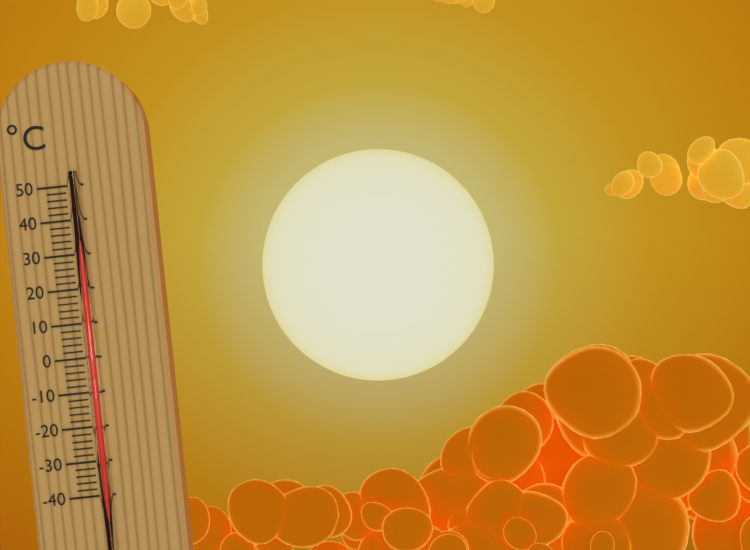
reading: 44 °C
